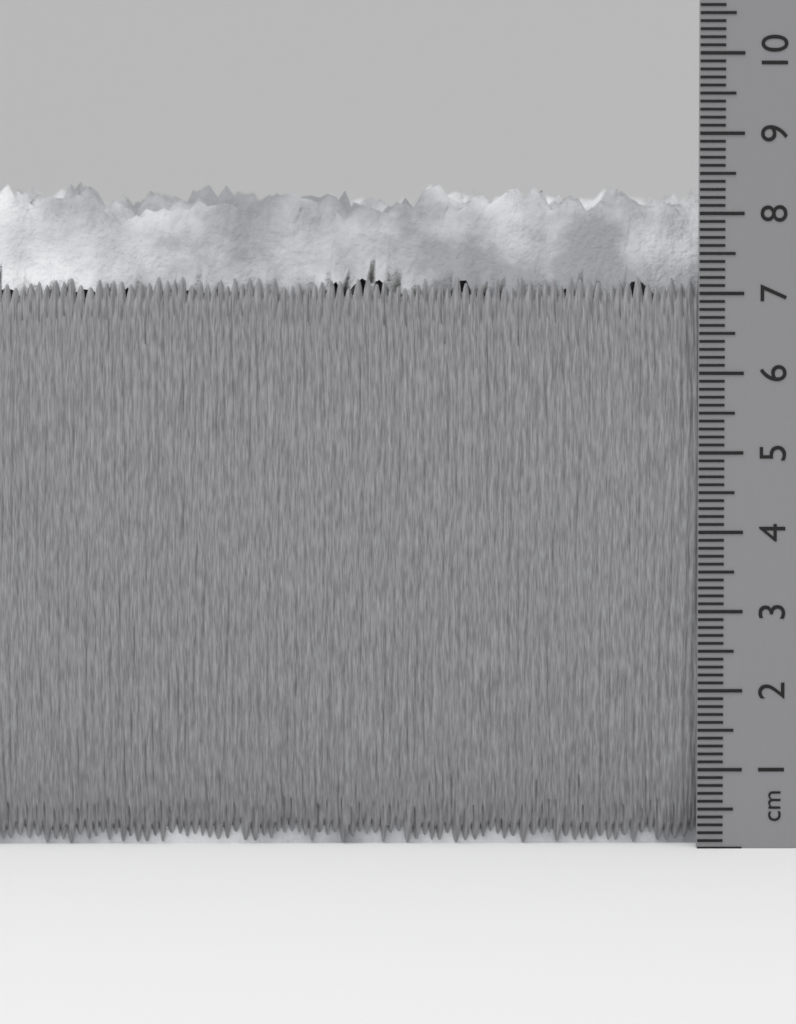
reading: 8.5 cm
